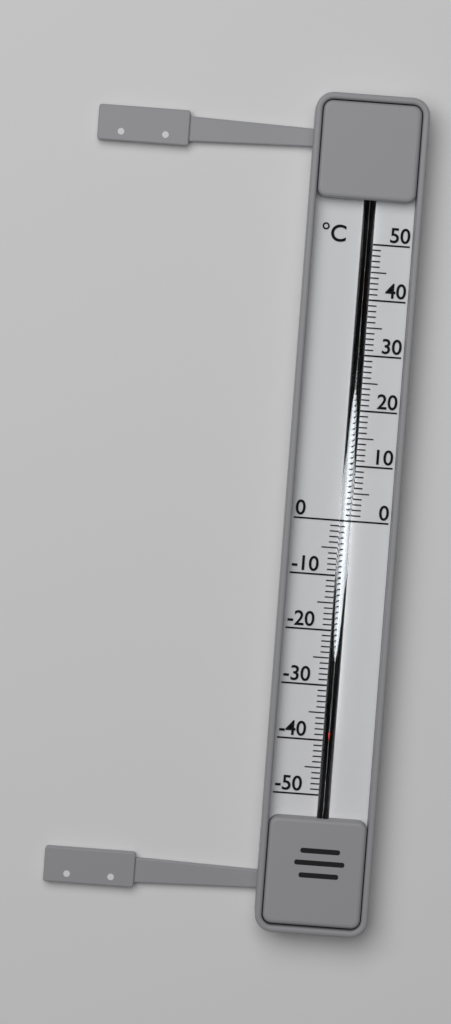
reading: -38 °C
